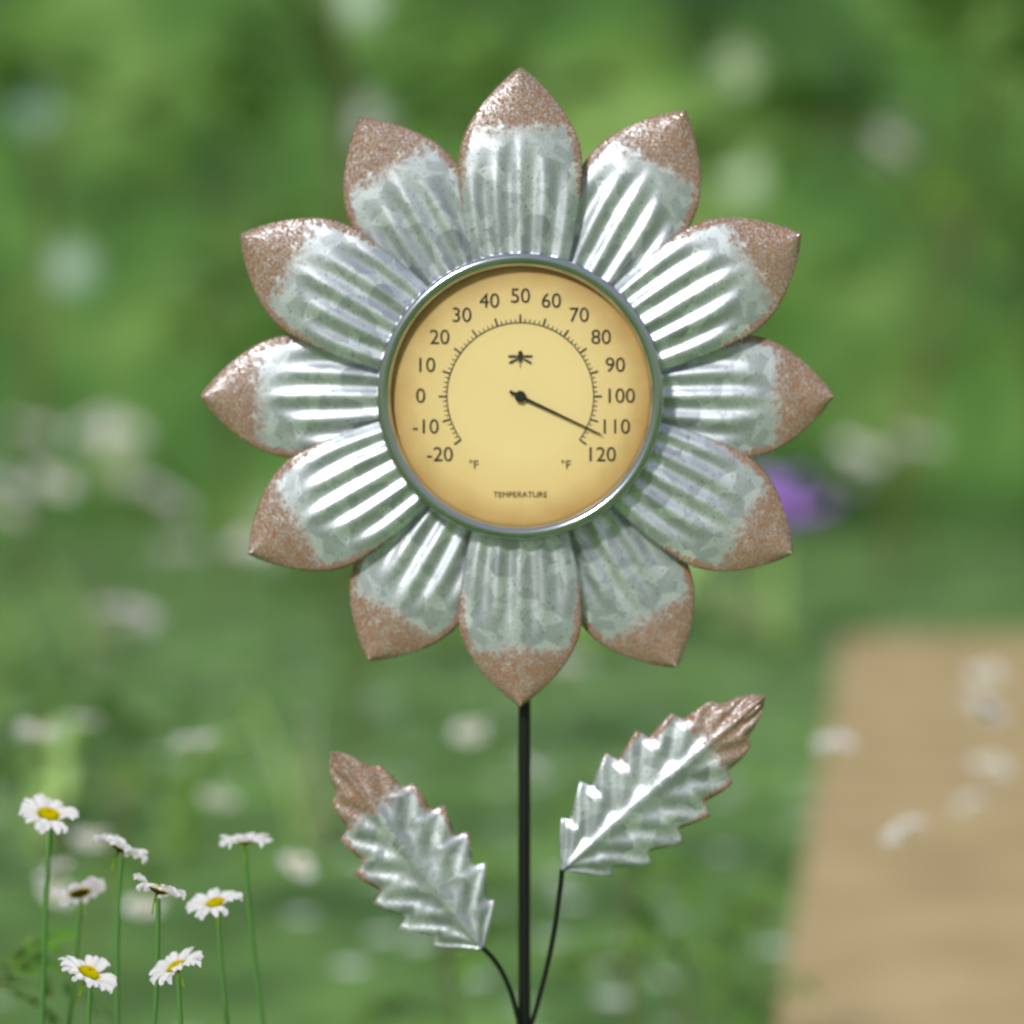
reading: 114 °F
